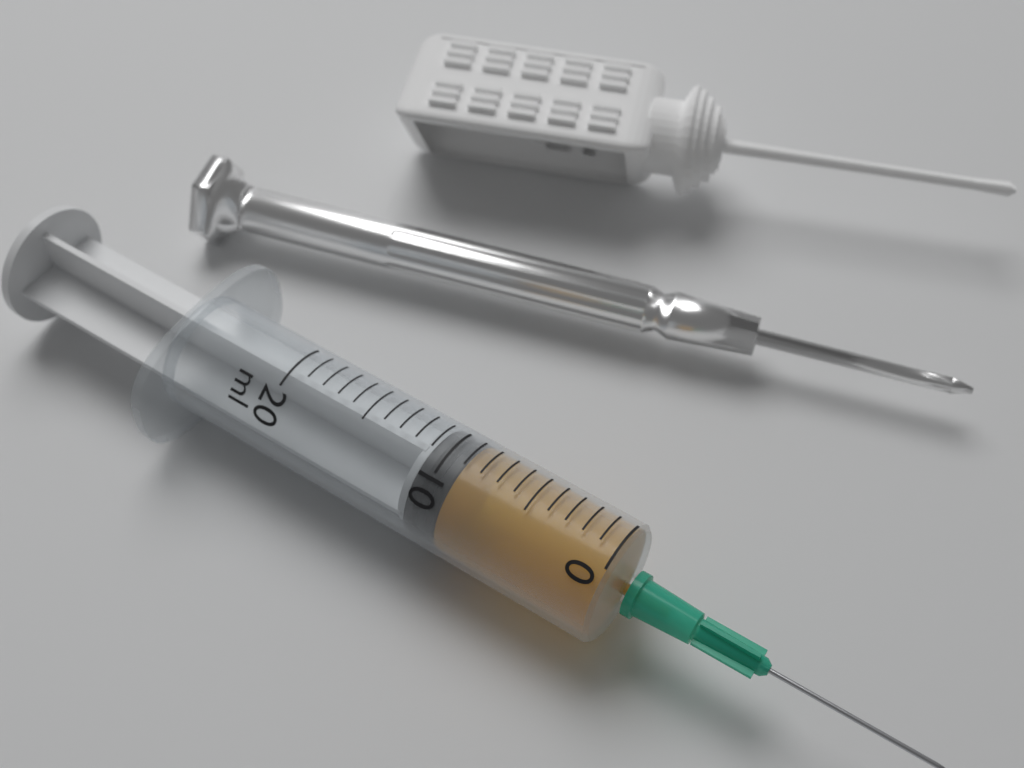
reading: 9 ml
